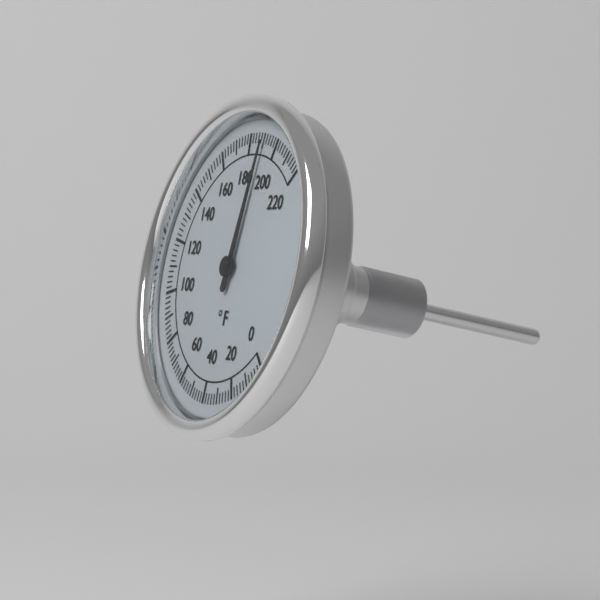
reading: 190 °F
